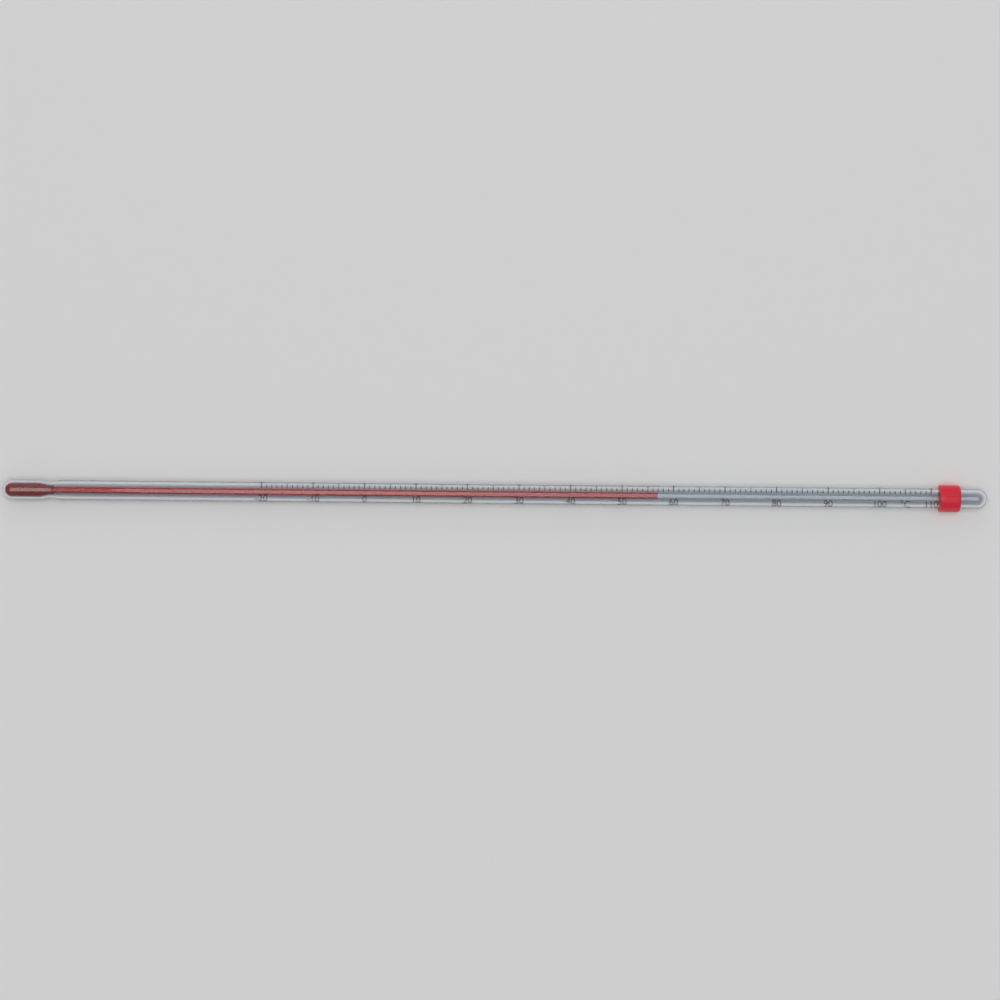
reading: 57 °C
